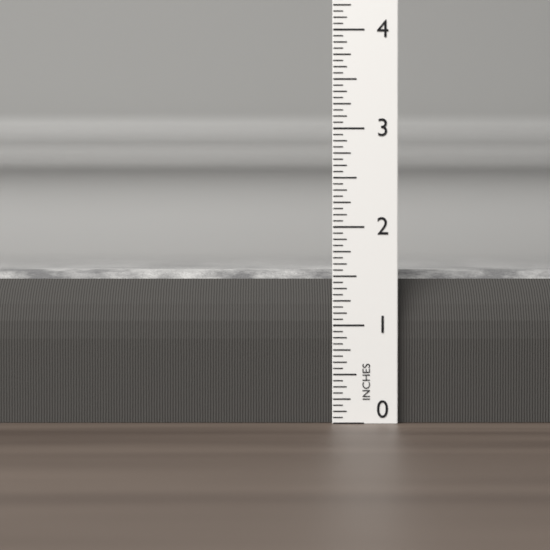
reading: 1.5625 in
